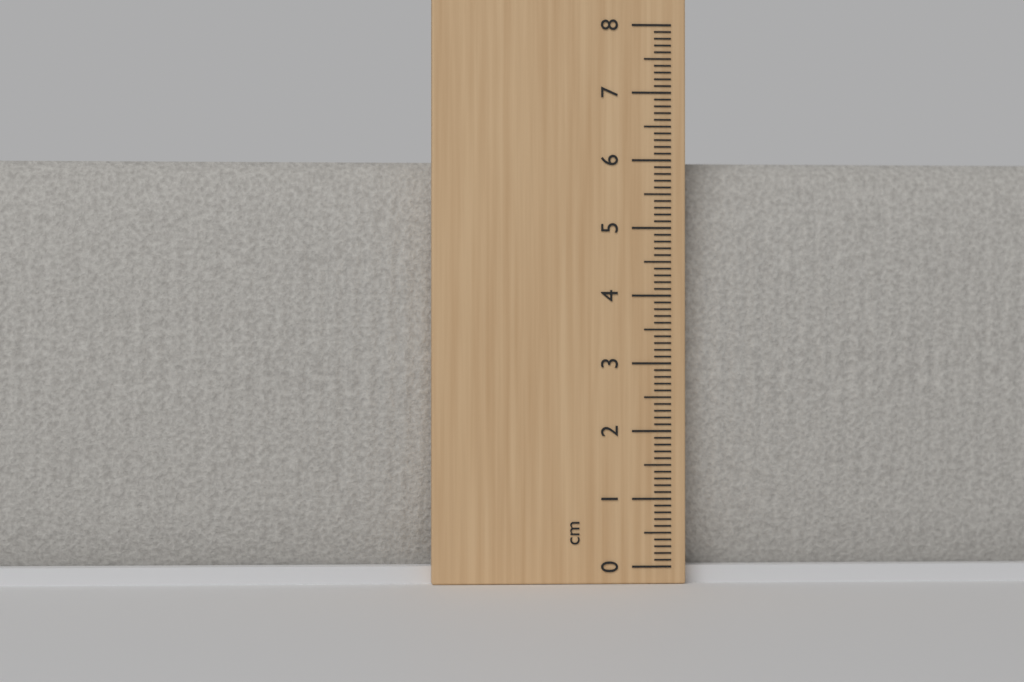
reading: 6.0 cm
